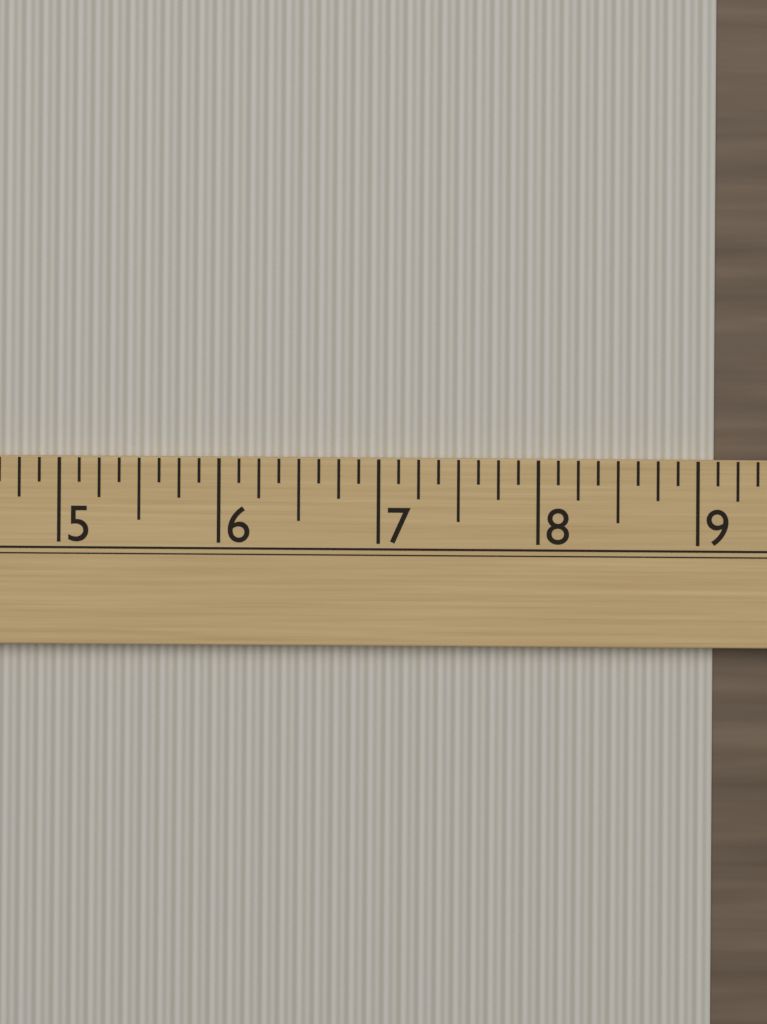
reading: 9.125 (no unit)
